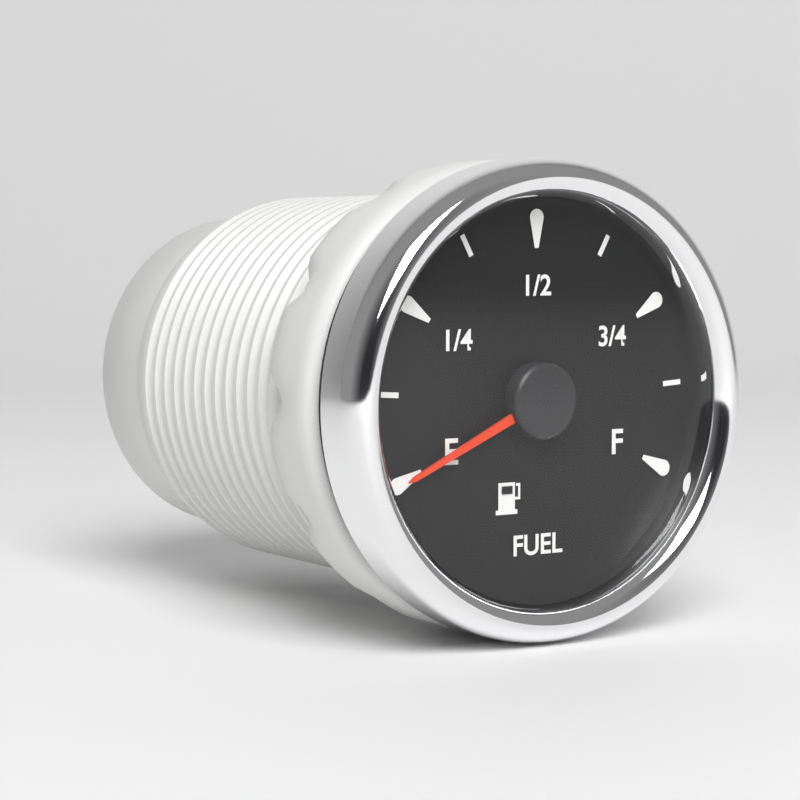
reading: 0.000 (no unit)
